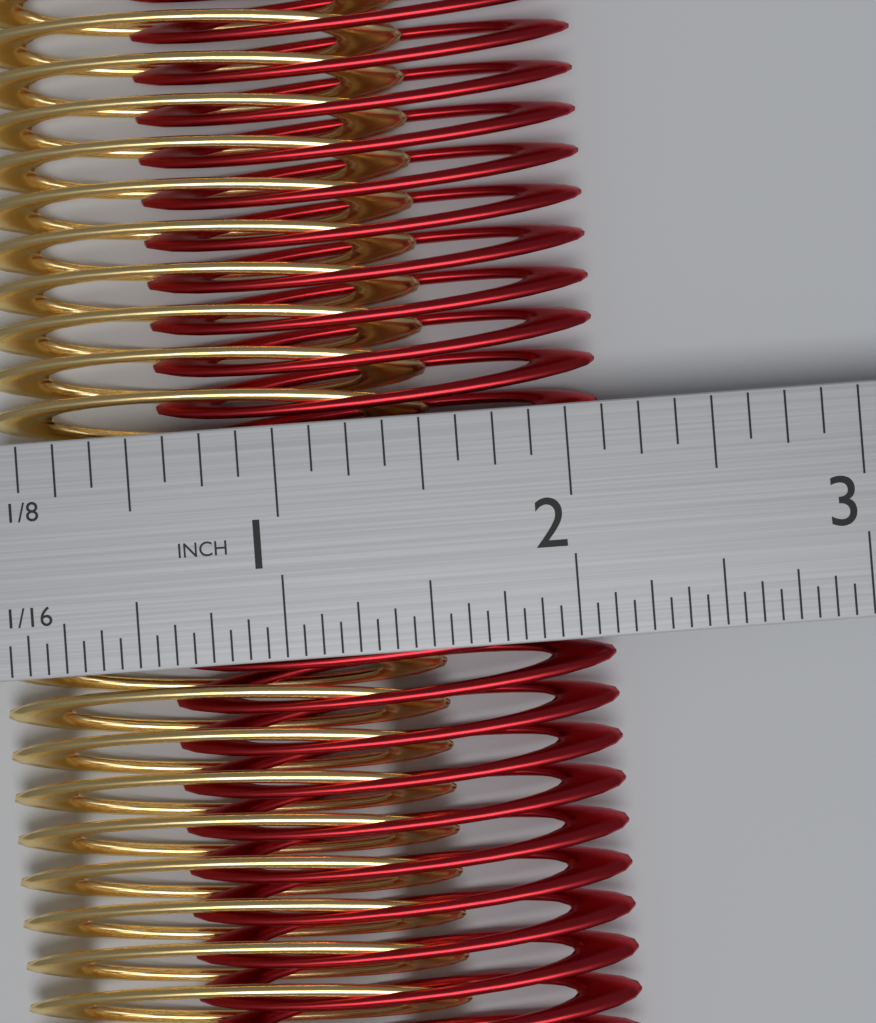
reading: 2.1250 in
